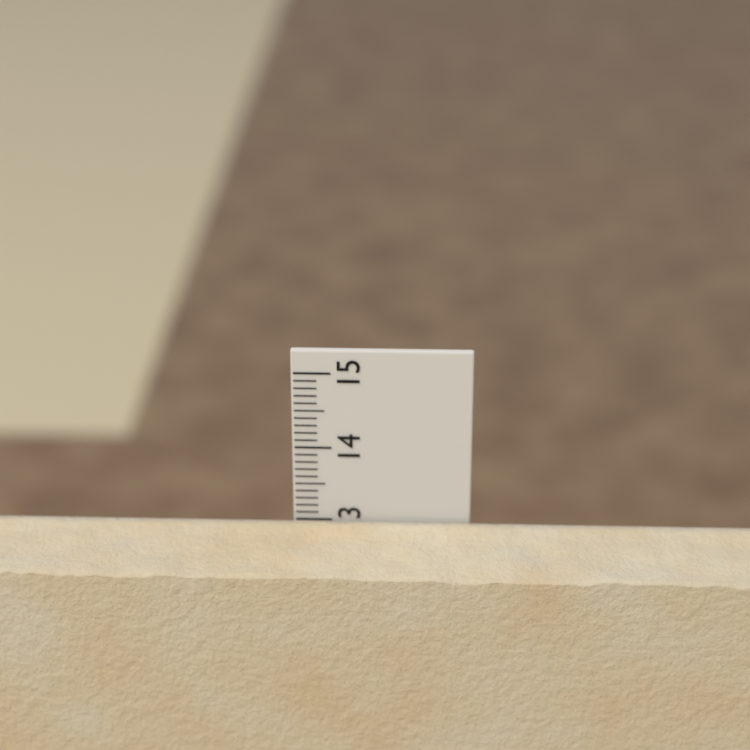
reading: 13.0 cm
